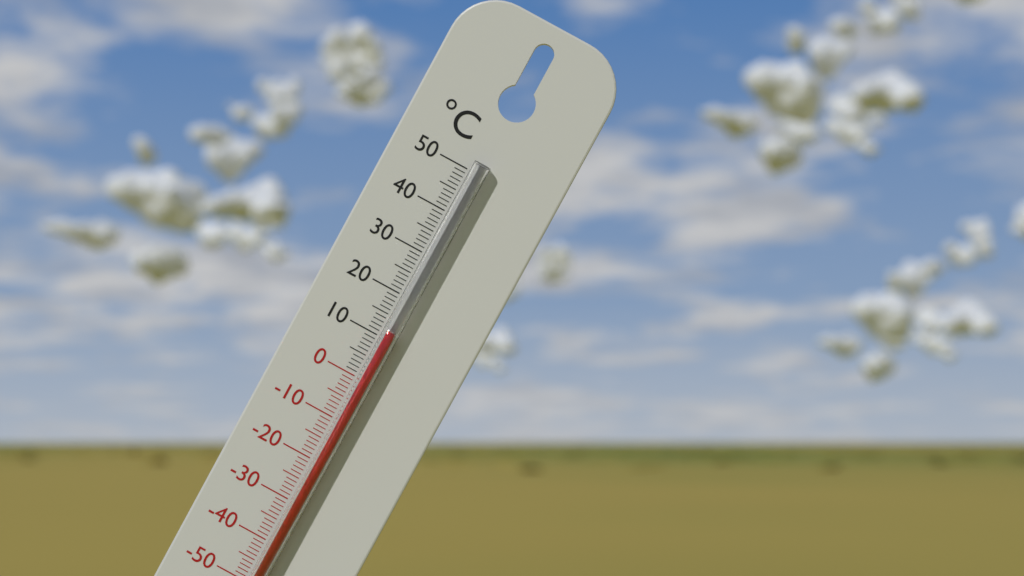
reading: 12 °C
